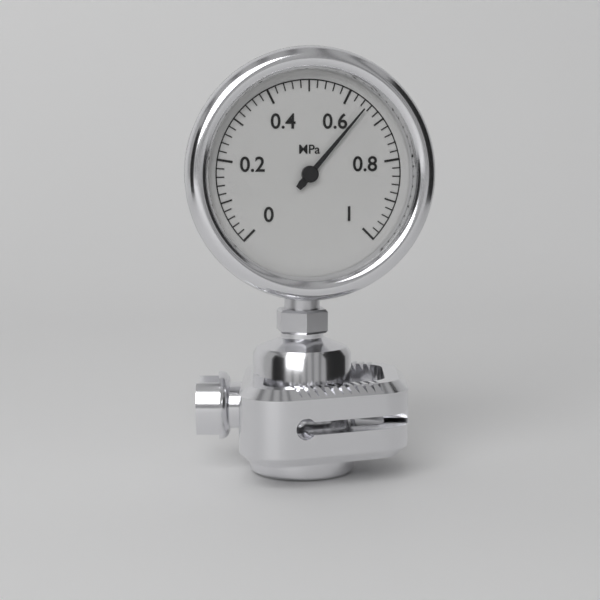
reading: 0.65 MPa
